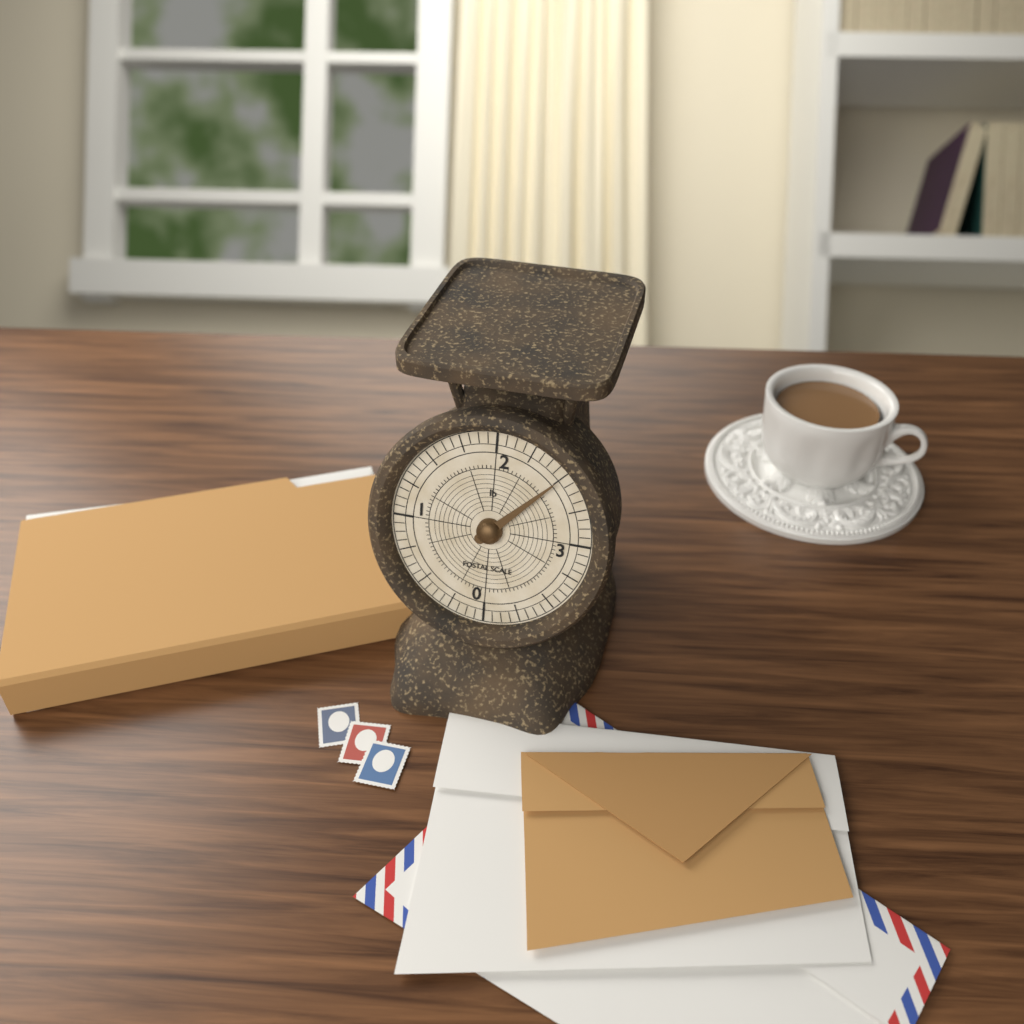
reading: 2.5000 lb
